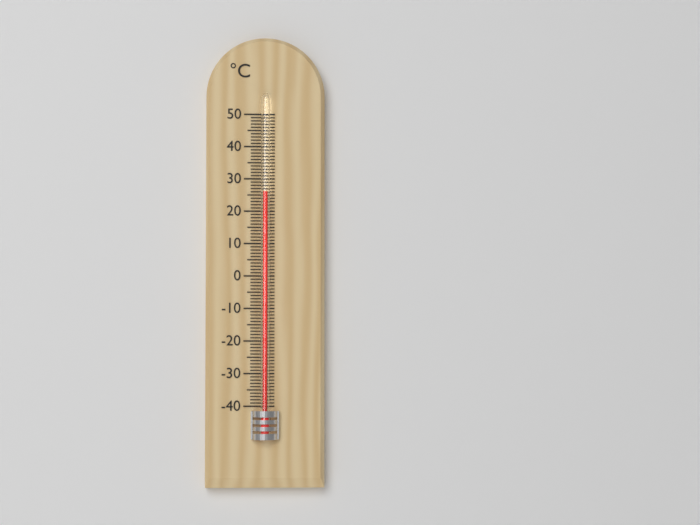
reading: 26 °C
